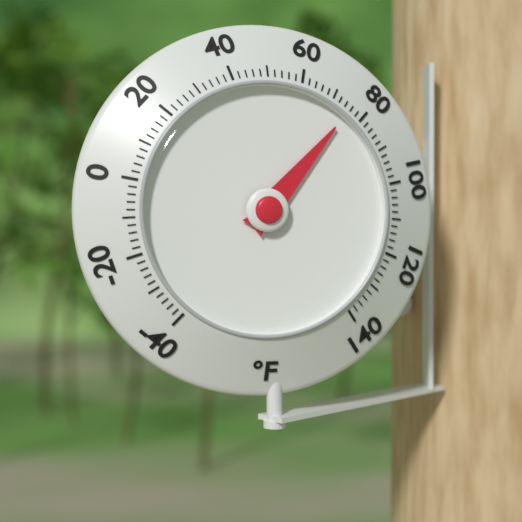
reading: 76 °F
